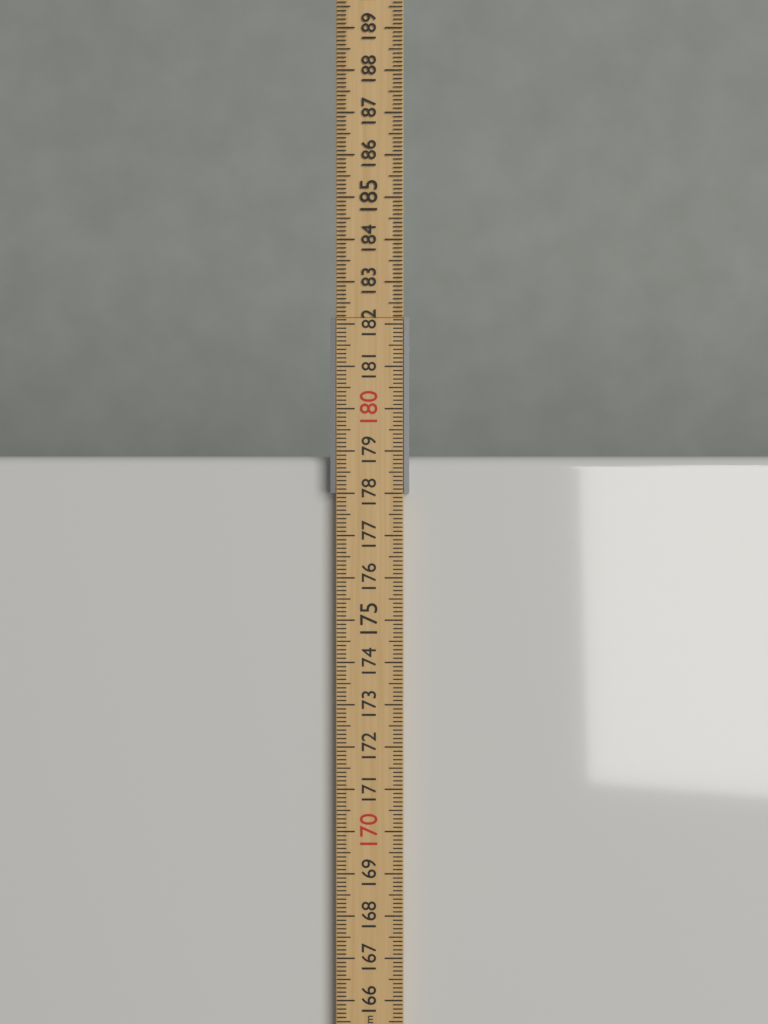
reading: 178.9 cm
